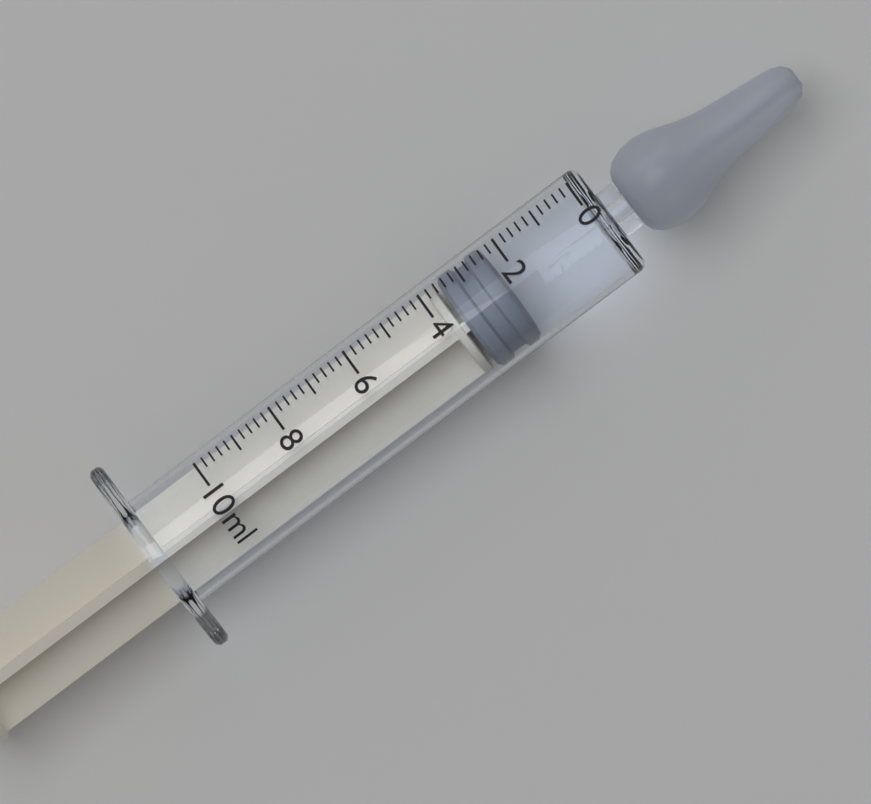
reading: 2.4 ml
